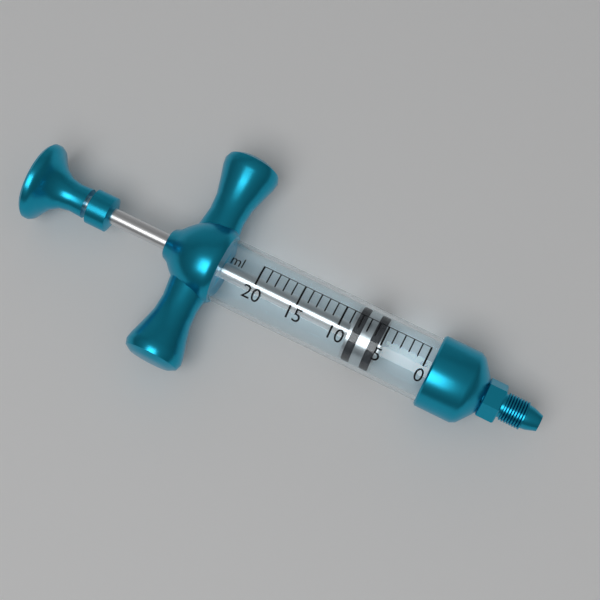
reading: 5 ml
